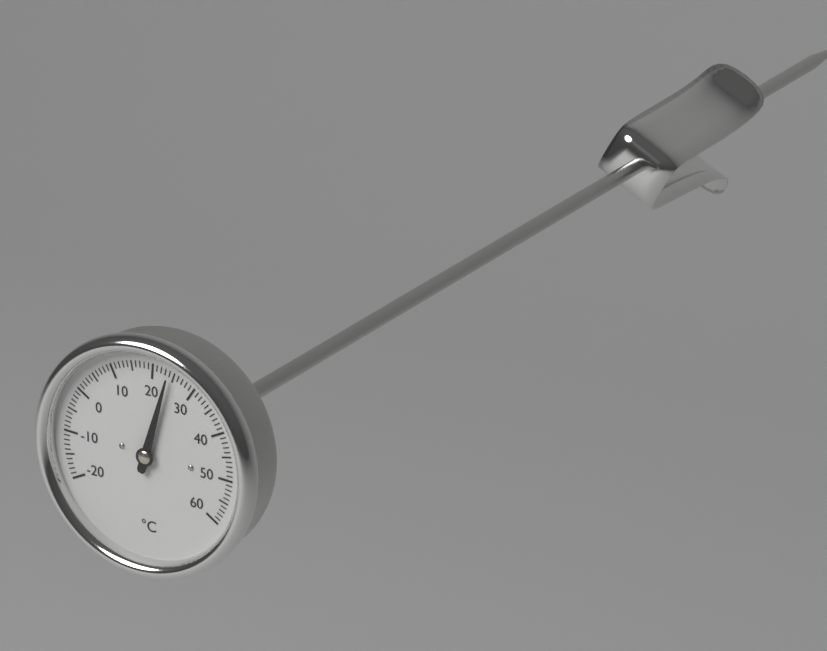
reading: 24 °C
